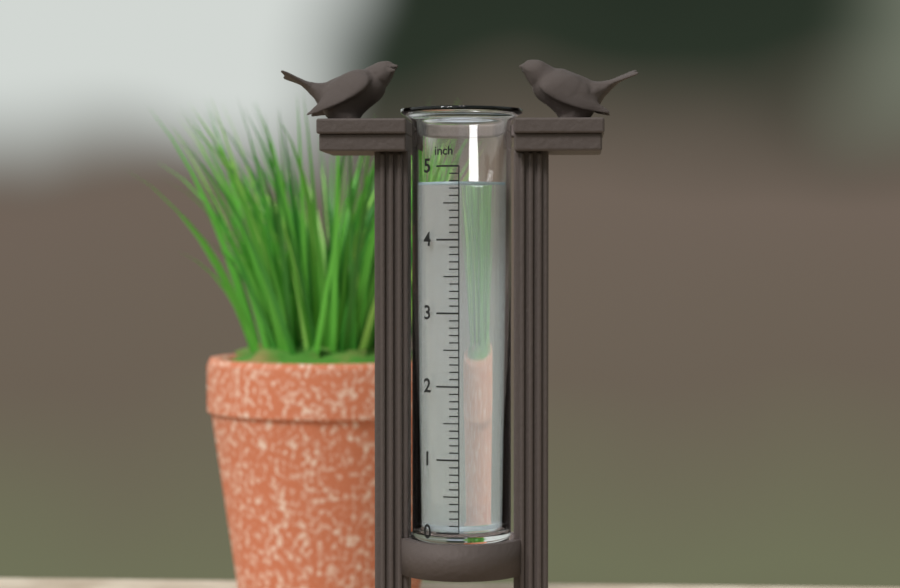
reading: 4.8 inch
